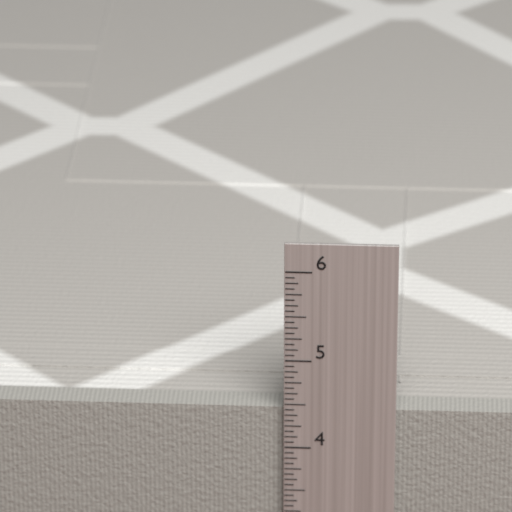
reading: 4.4375 in
